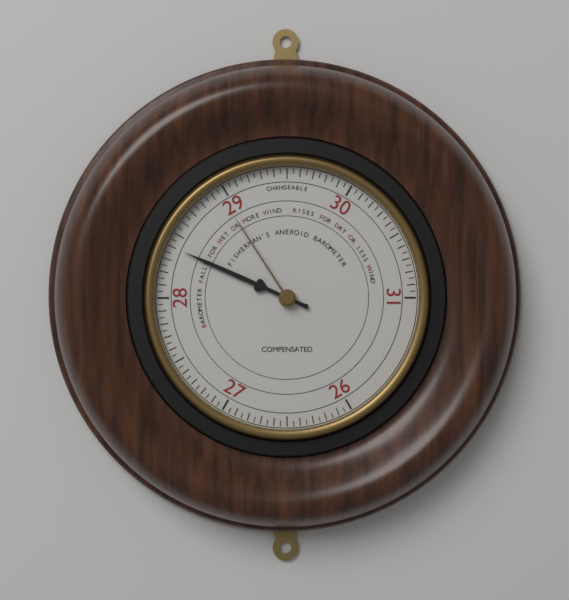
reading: 28.40 (no unit)
